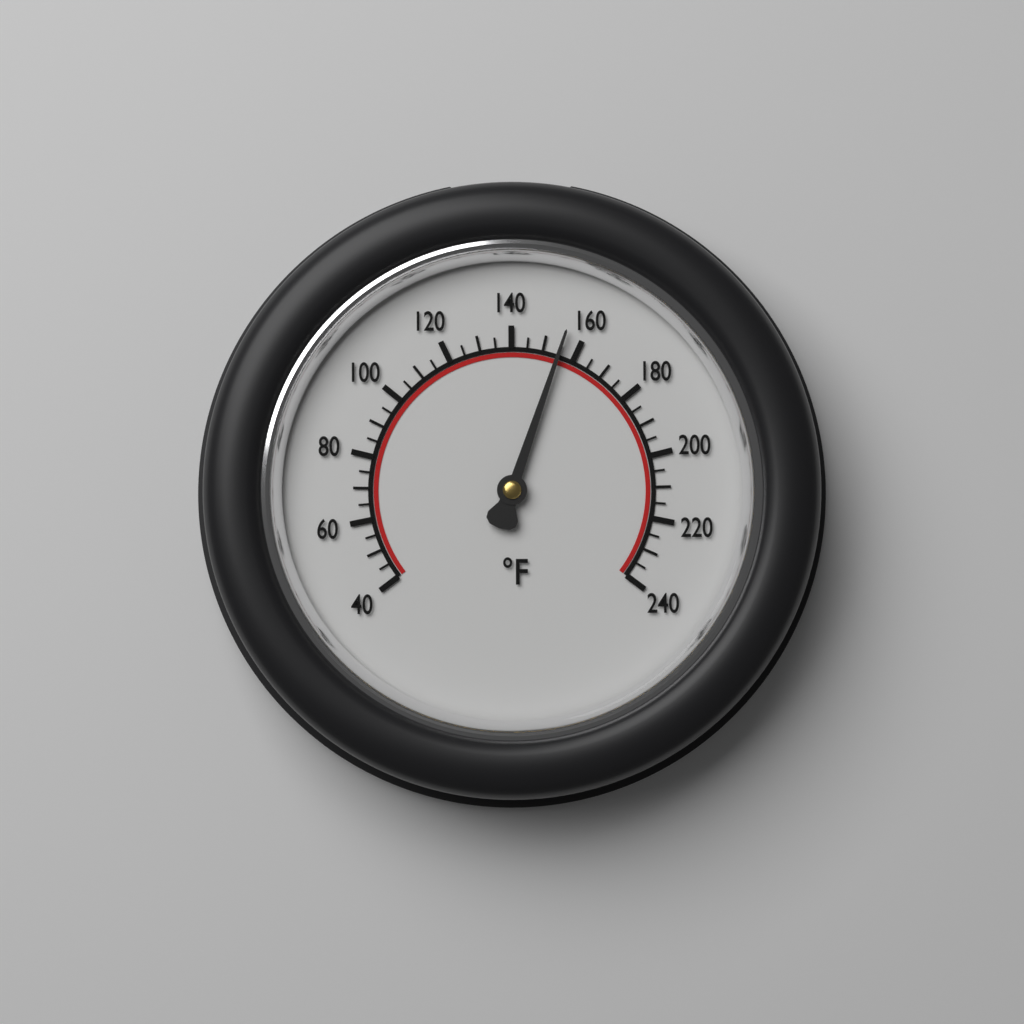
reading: 155 °F
